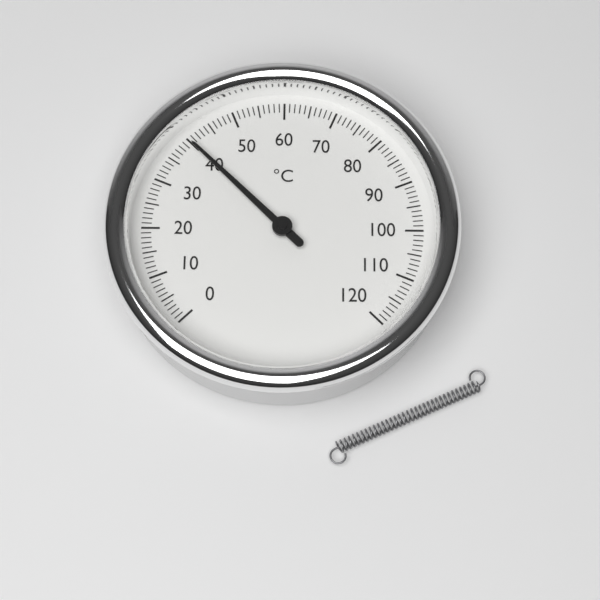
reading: 40 °C
